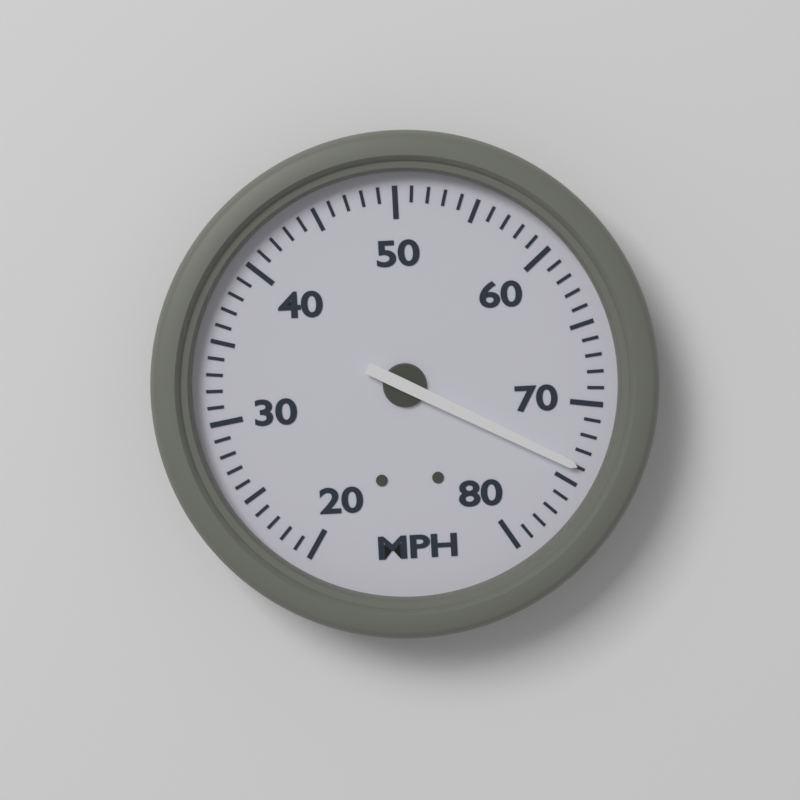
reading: 74 MPH
